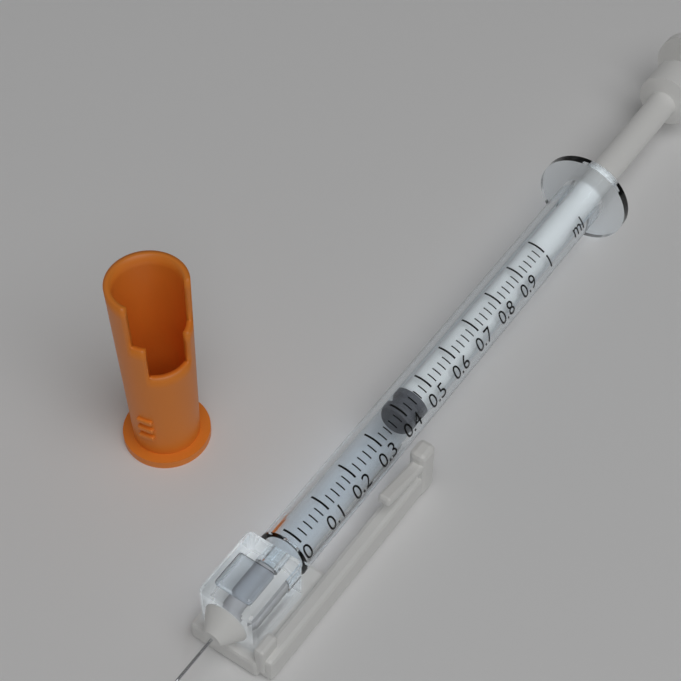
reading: 0.40 ml
